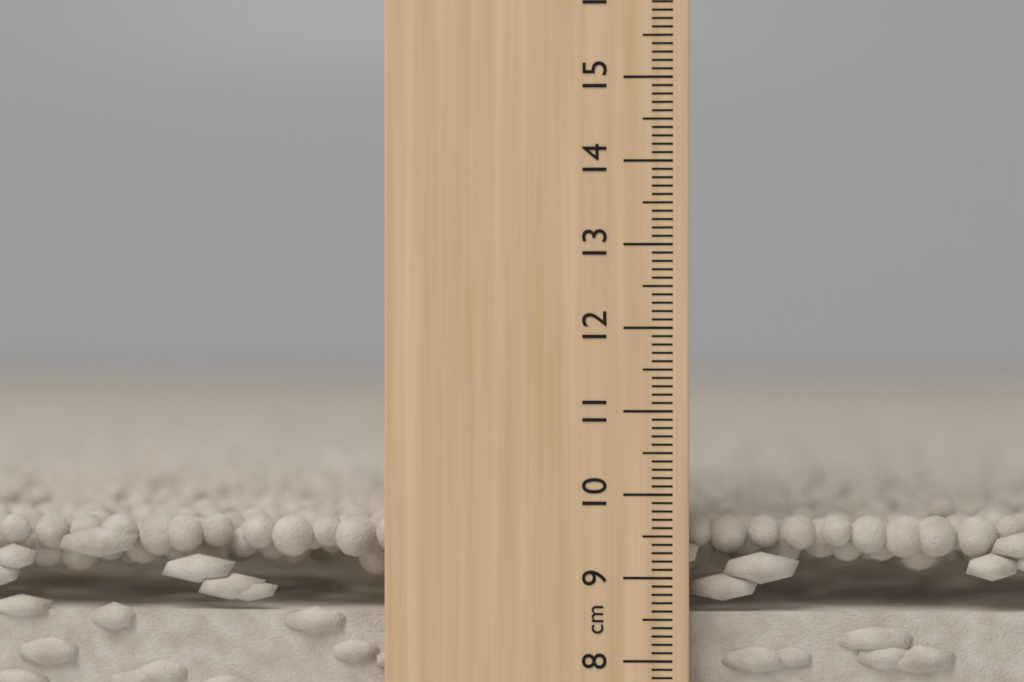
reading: 9.7 cm
